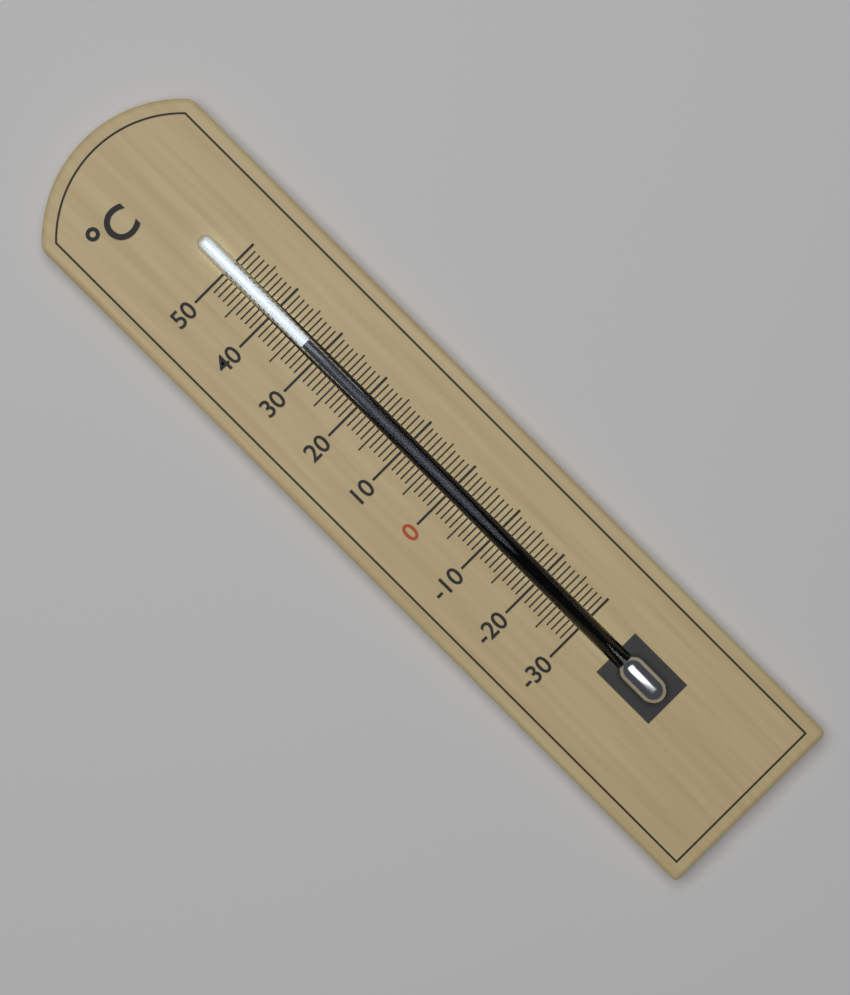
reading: 33 °C
